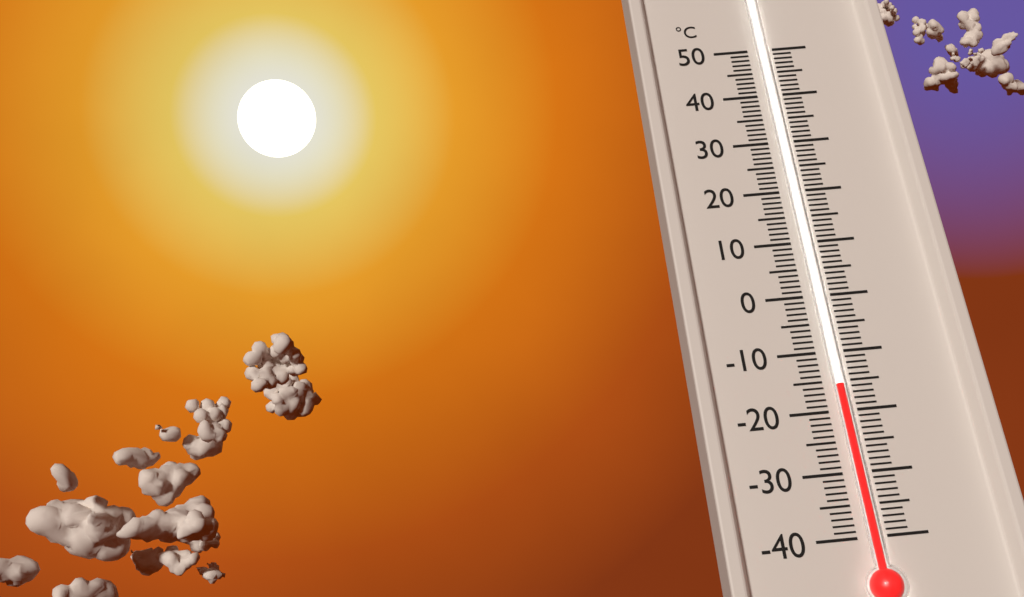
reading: -16 °C
